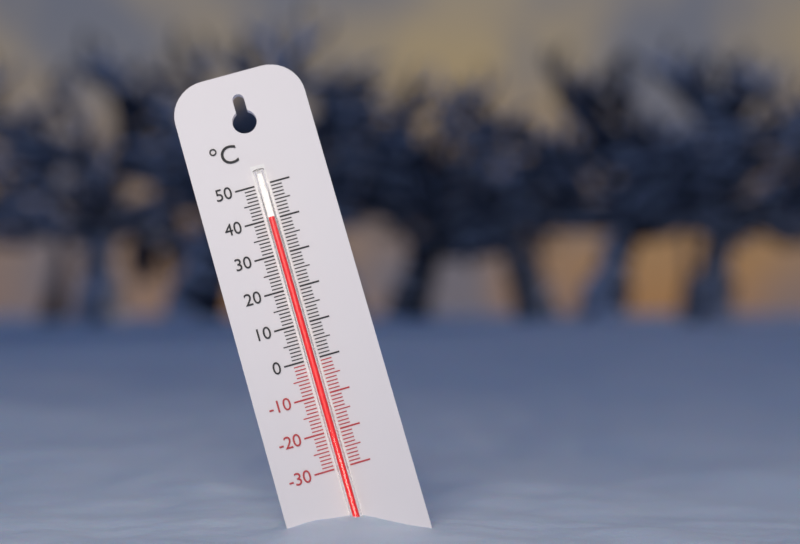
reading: 40 °C
